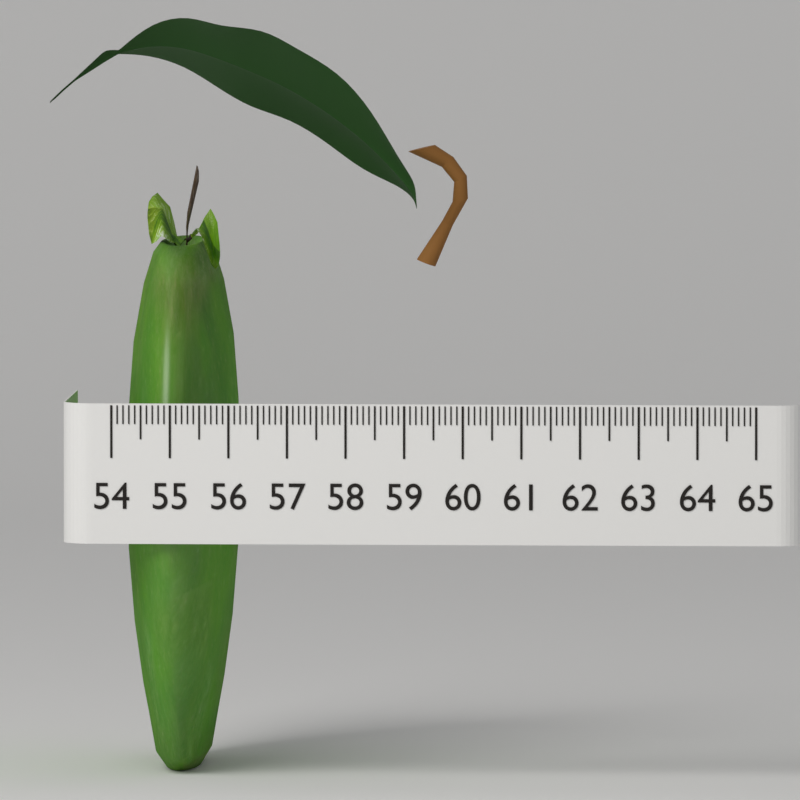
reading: 55.9 (no unit)
